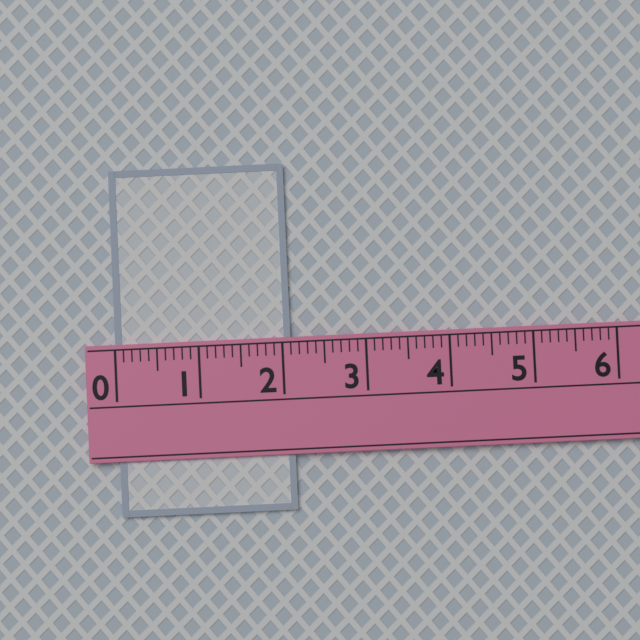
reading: 2.1 (no unit)
